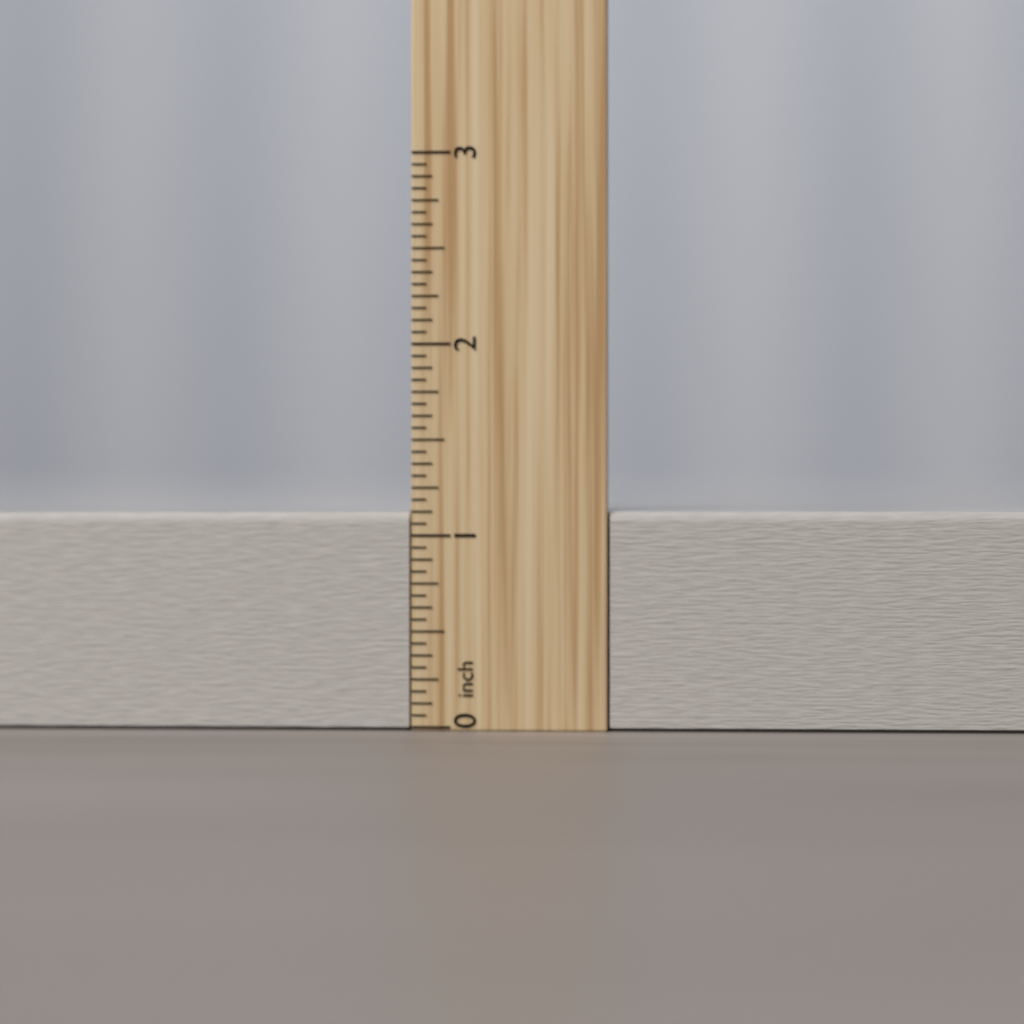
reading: 1.1250 inch
